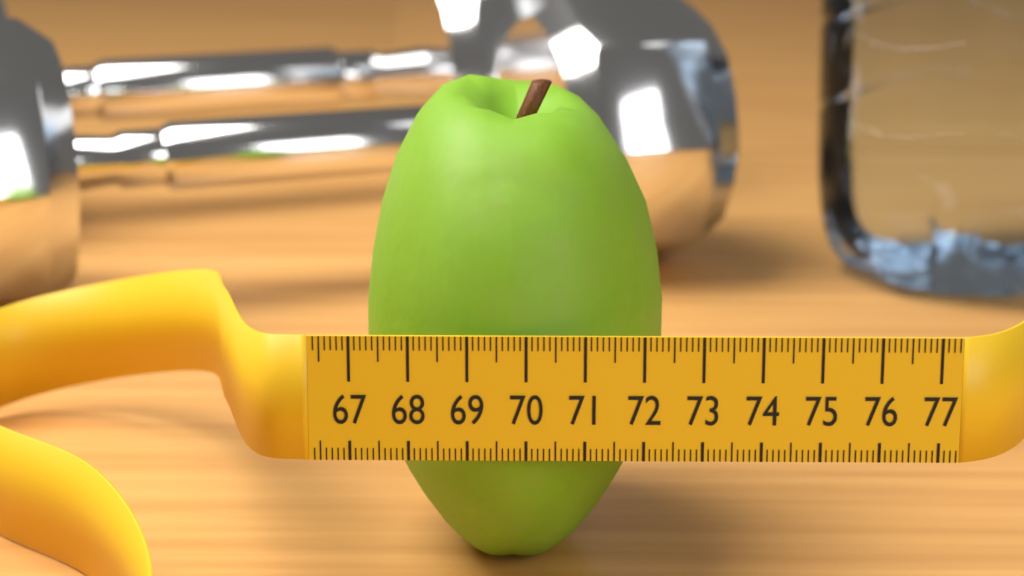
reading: 72.5 (no unit)
